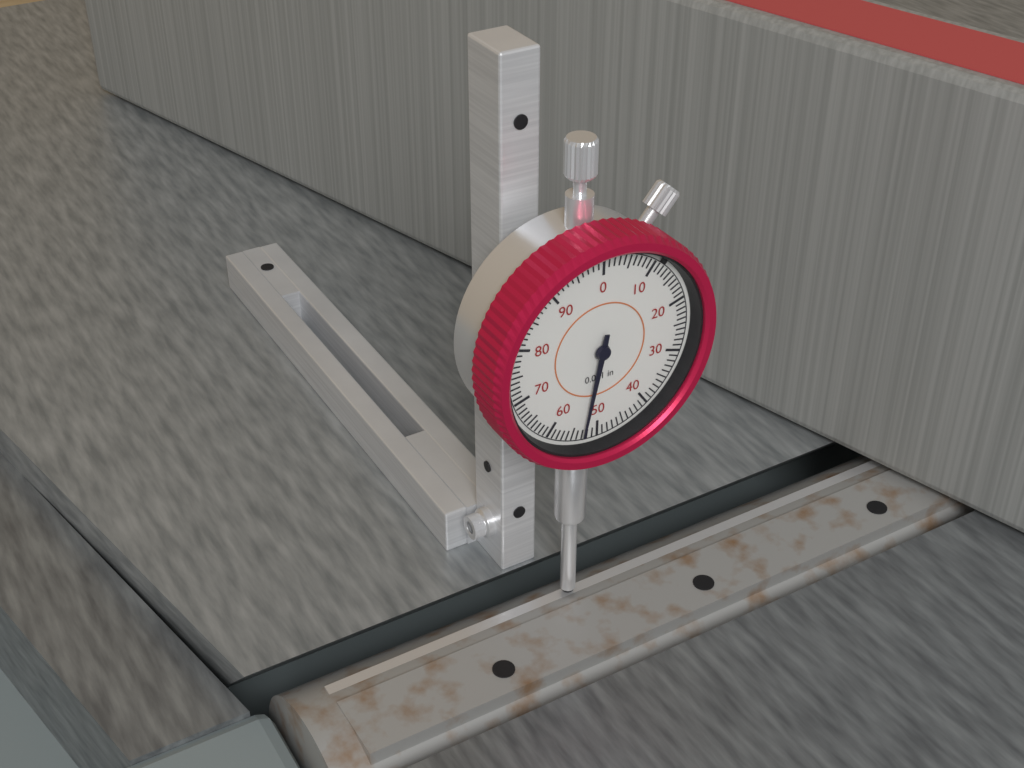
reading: 0.053 in
